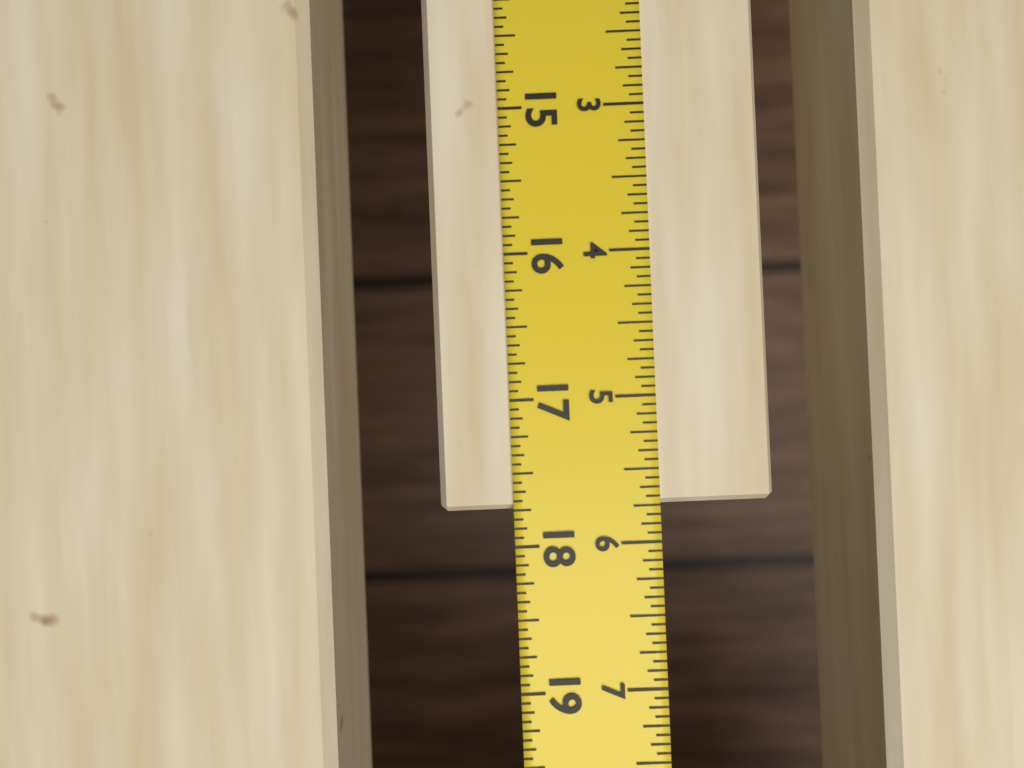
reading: 17.7500 in
